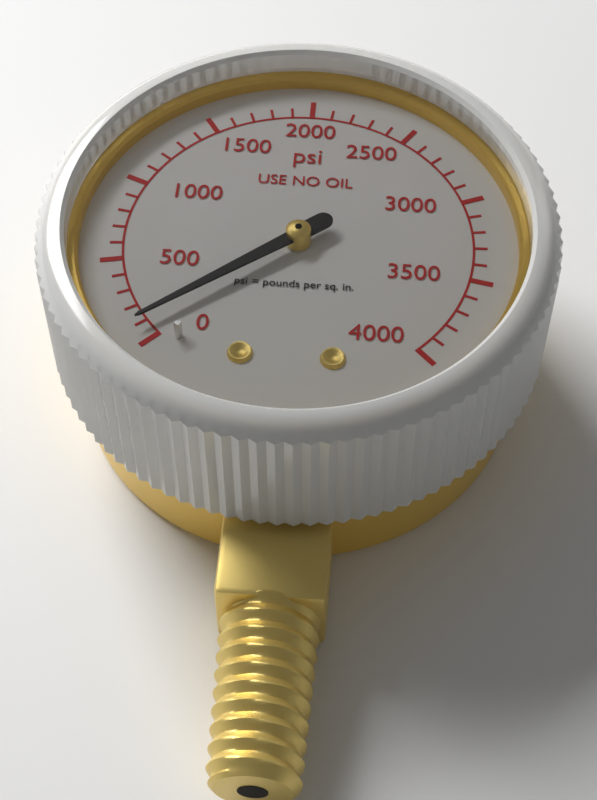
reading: 100 psi
